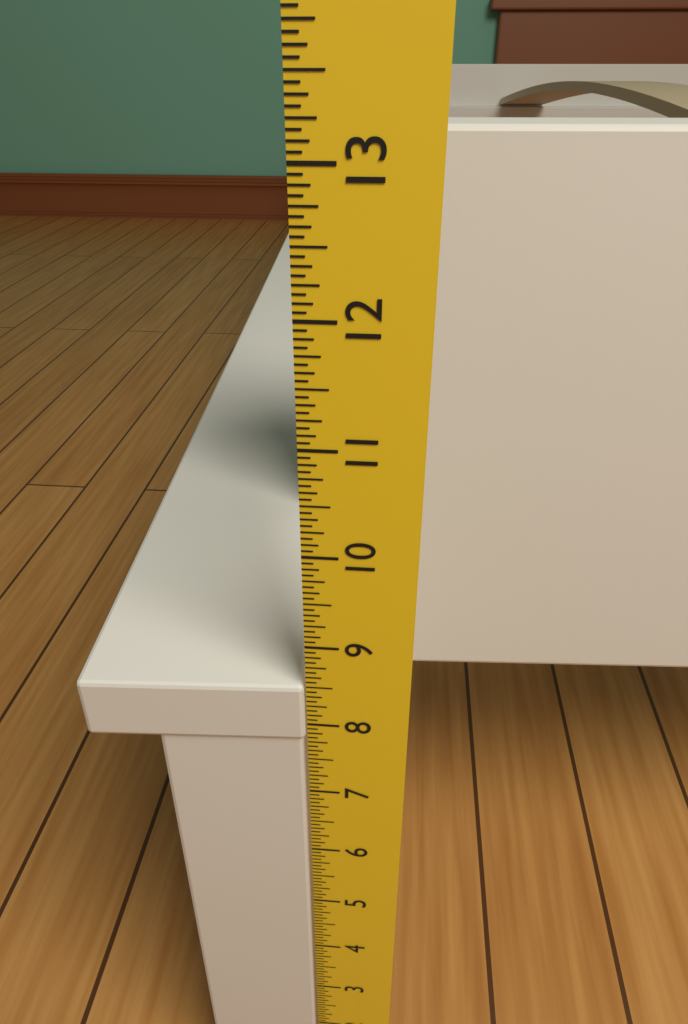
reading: 8.5000 in
